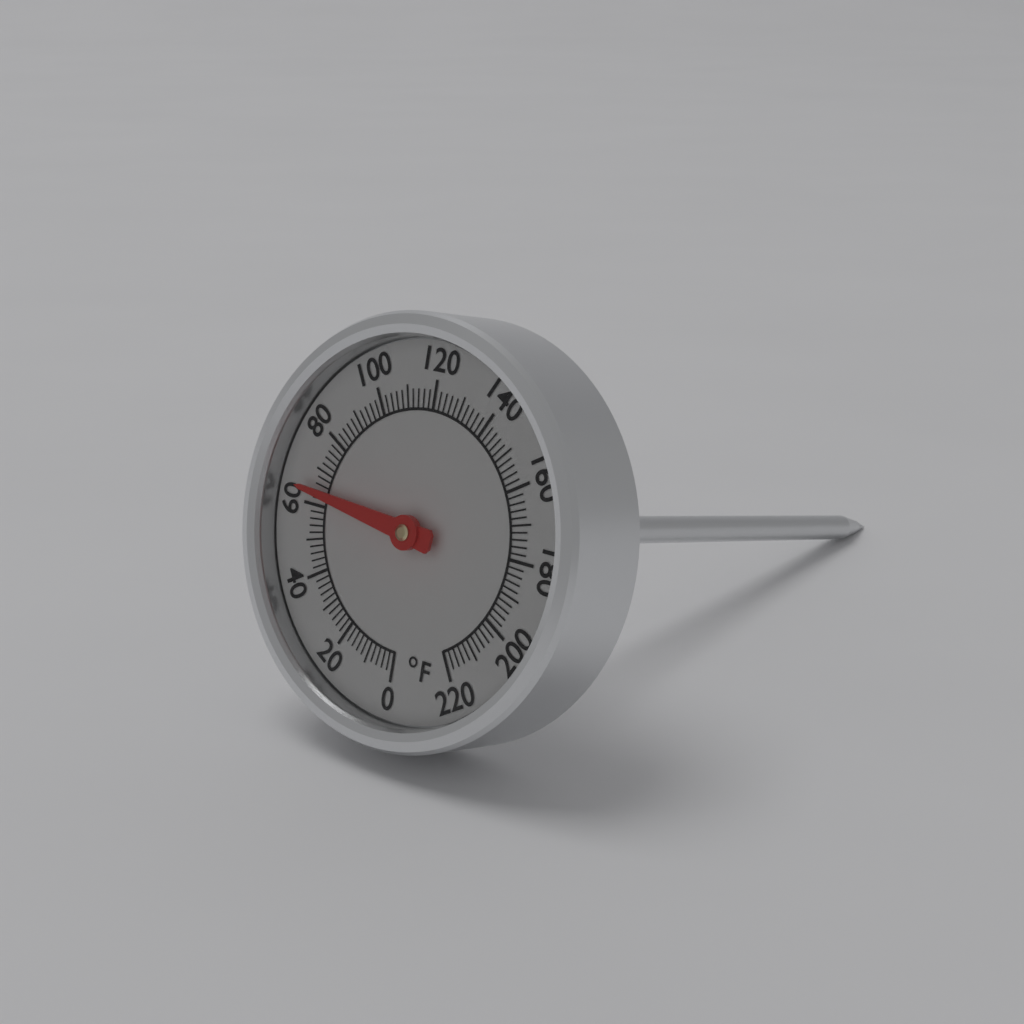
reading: 64 °F
